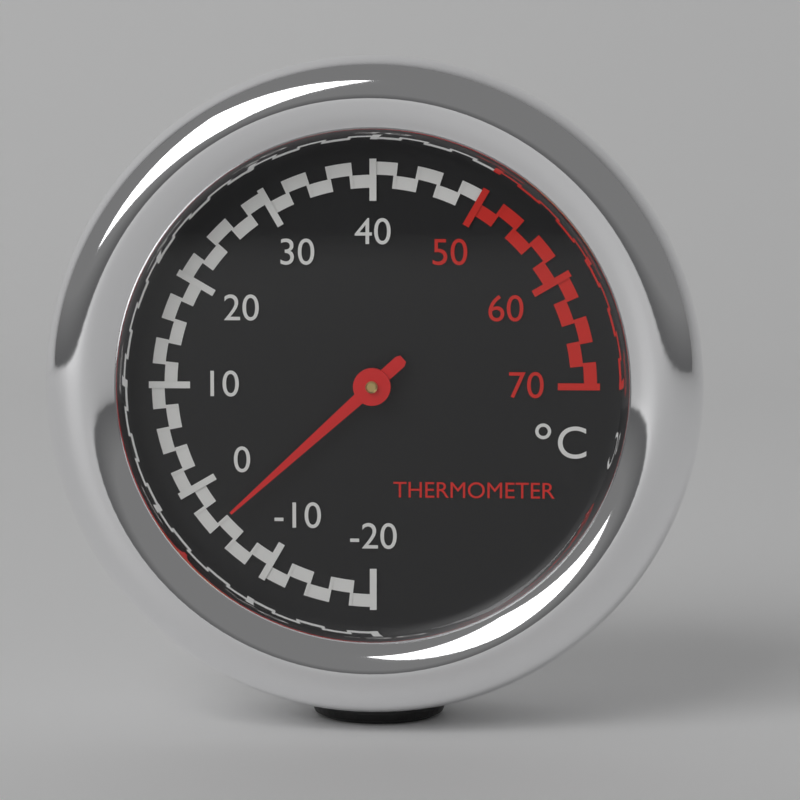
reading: -4 °C
